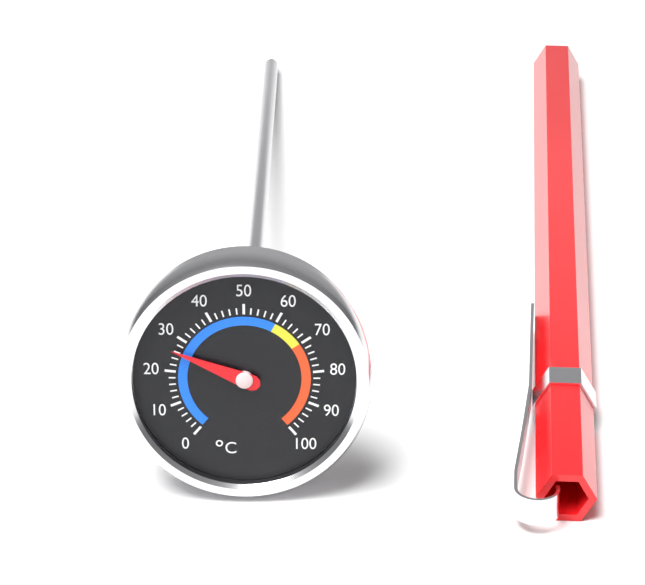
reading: 26 °C
